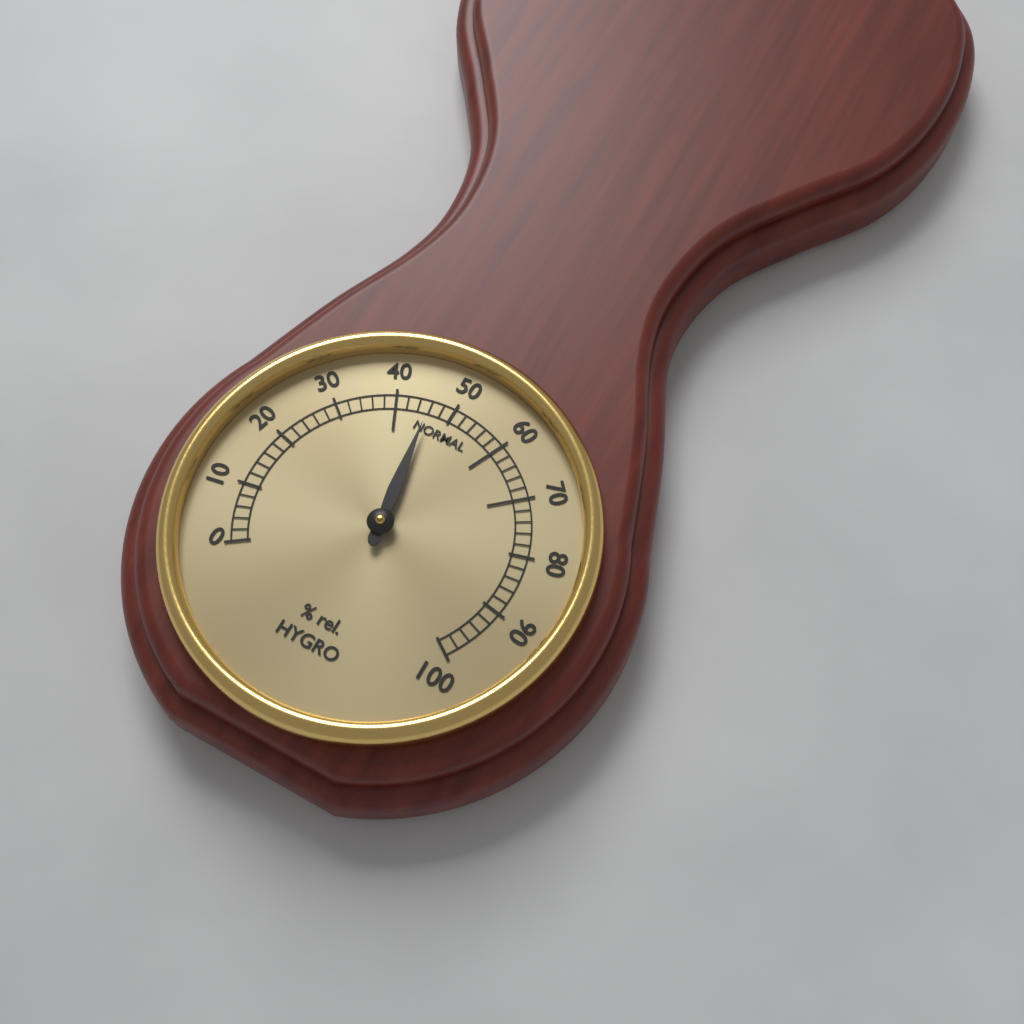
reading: 46 % rel.
